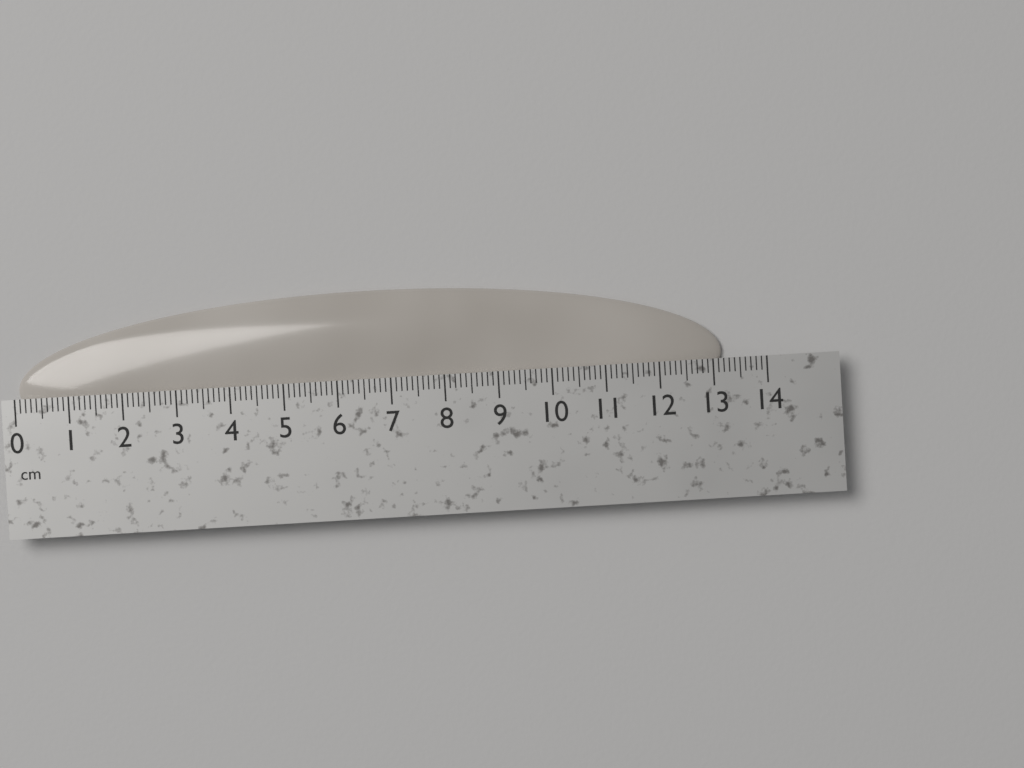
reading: 13.2 cm
